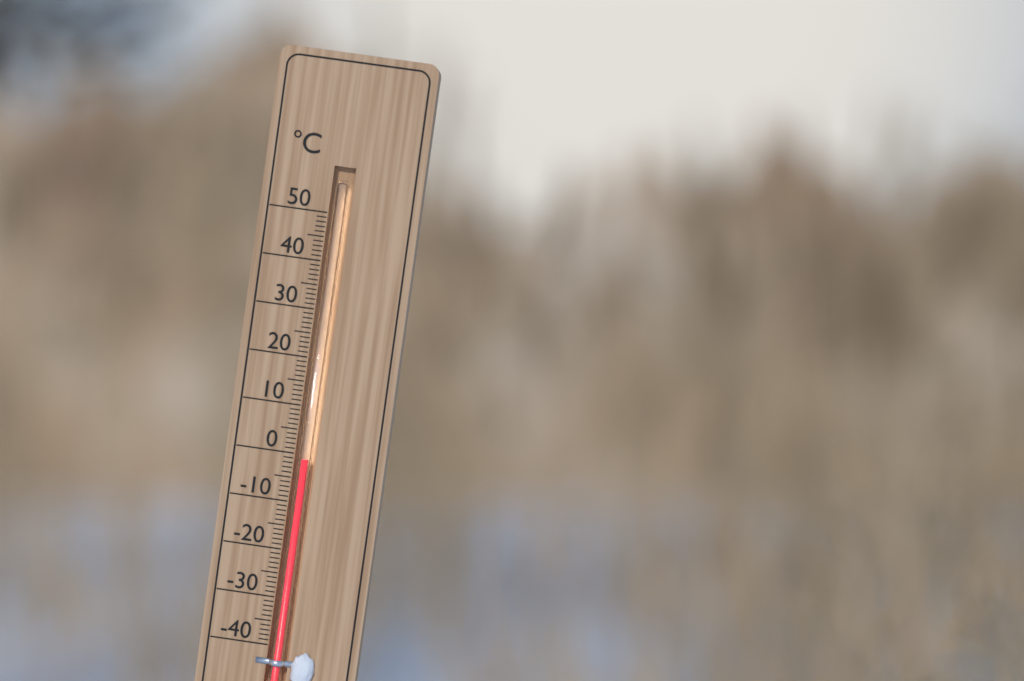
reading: -1 °C
